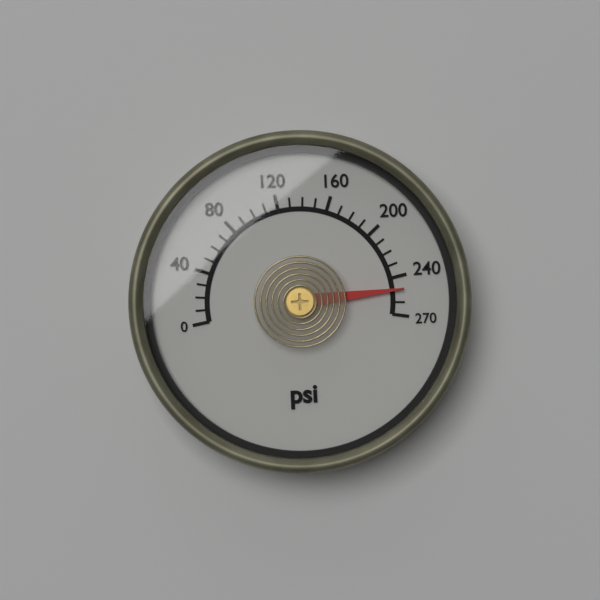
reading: 250 psi
